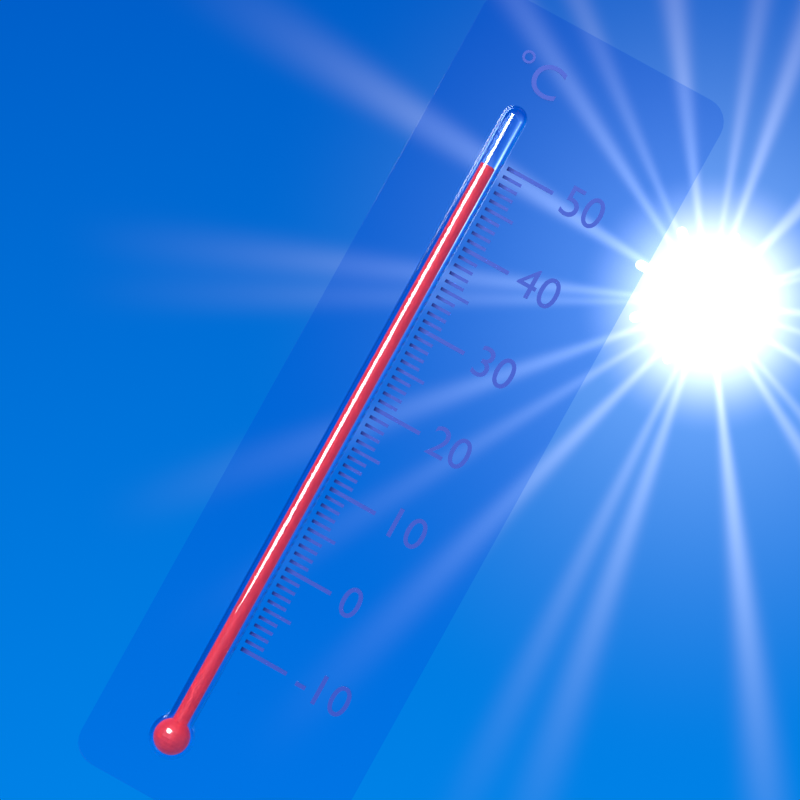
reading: 49 °C
